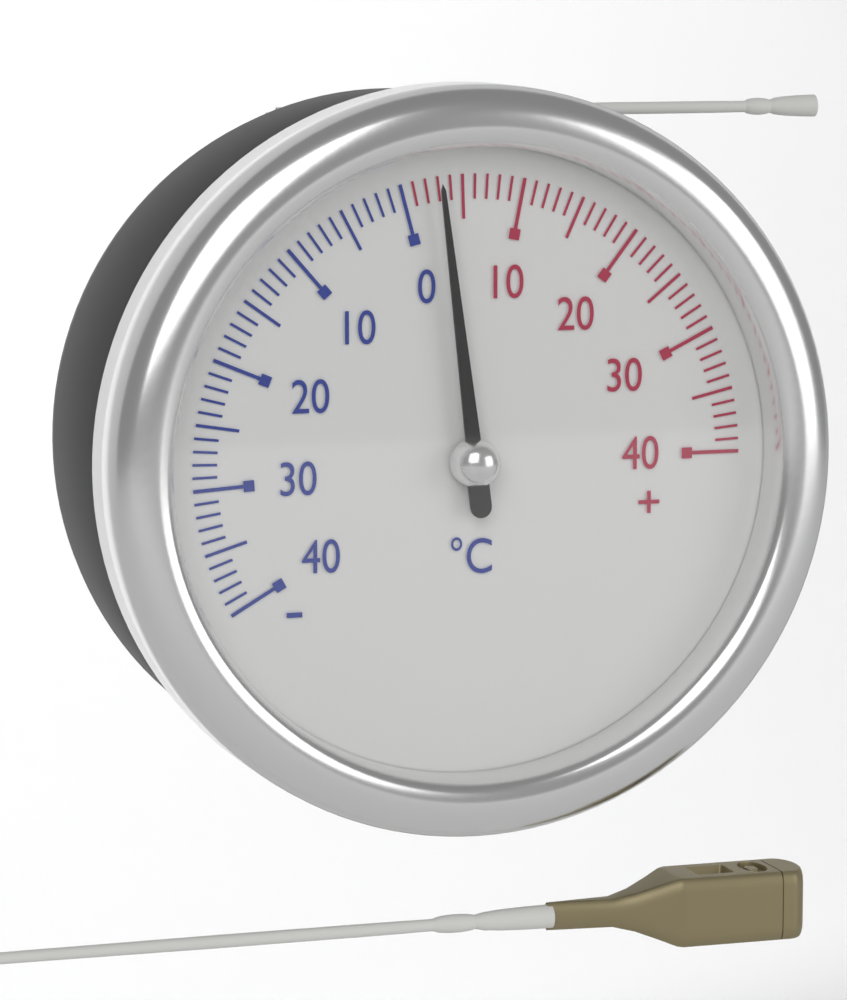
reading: 3 °C
